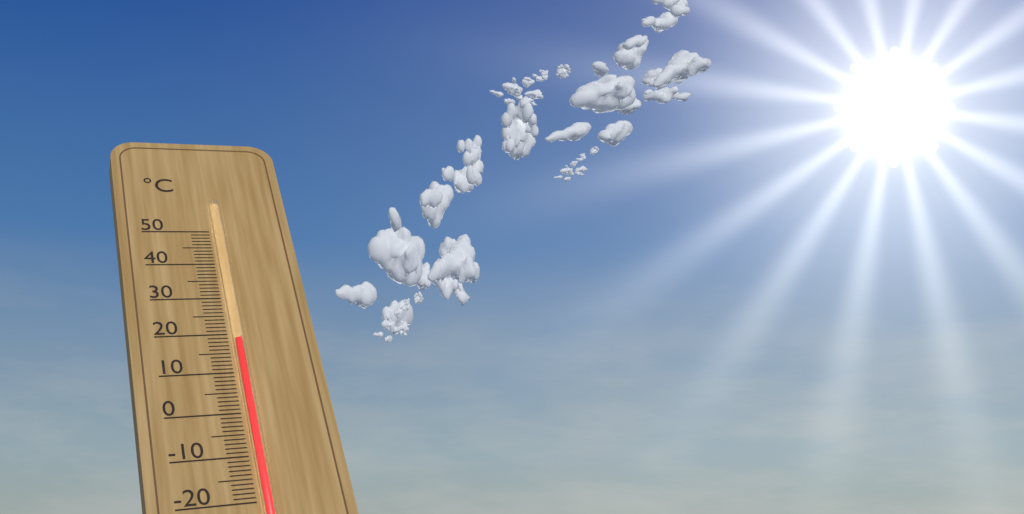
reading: 18 °C
